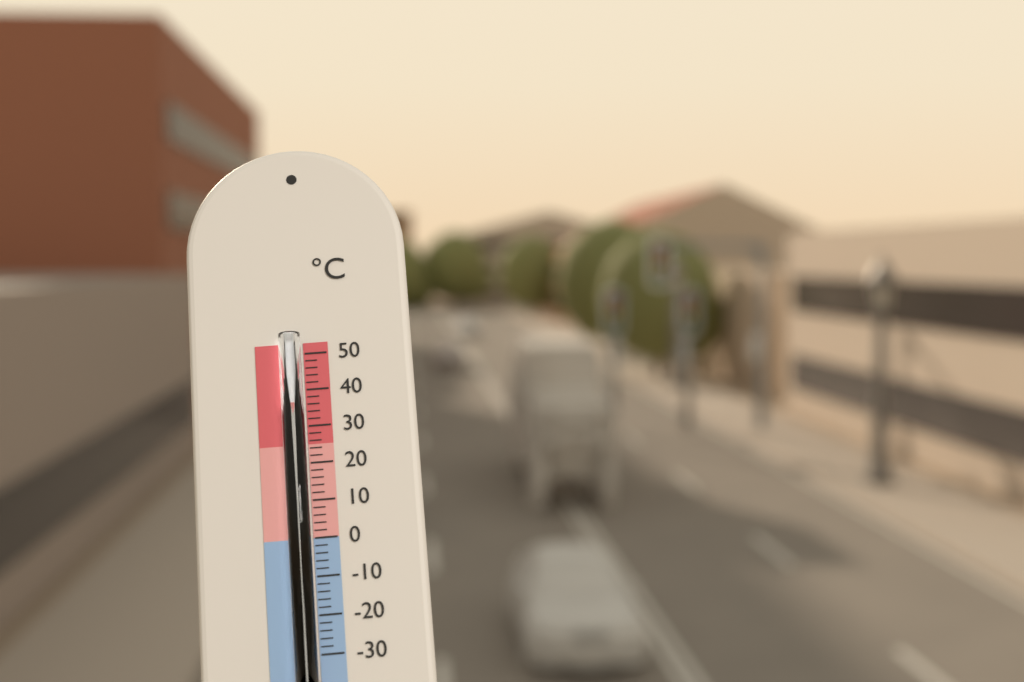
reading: 36 °C
